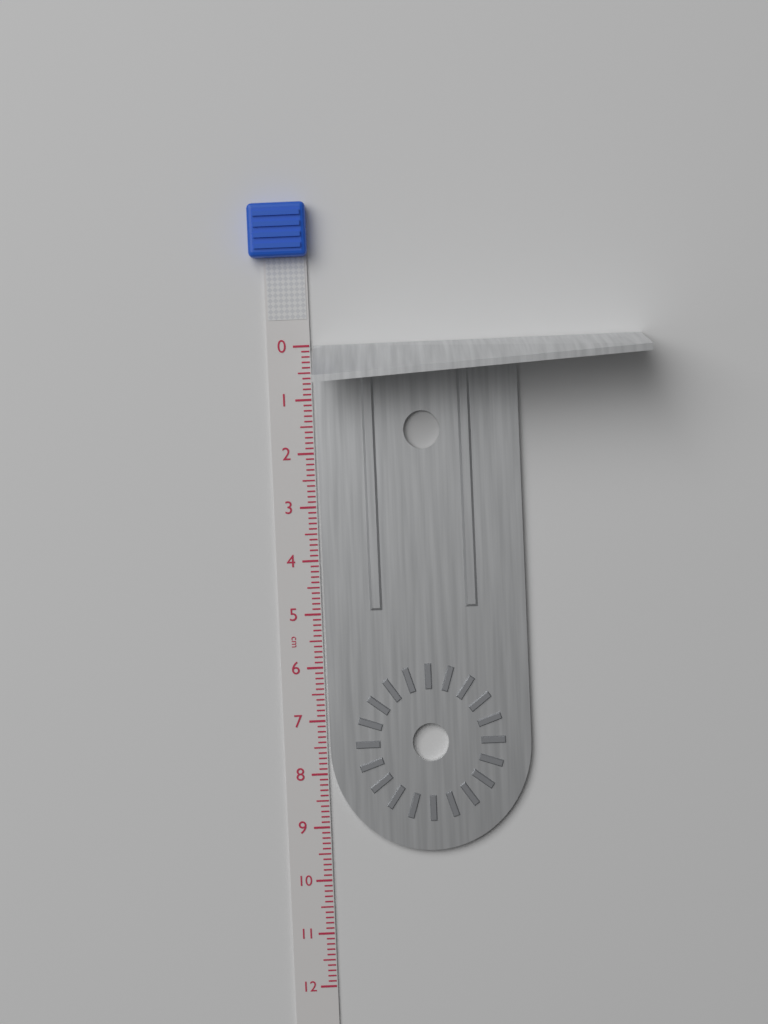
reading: 9.5 cm
